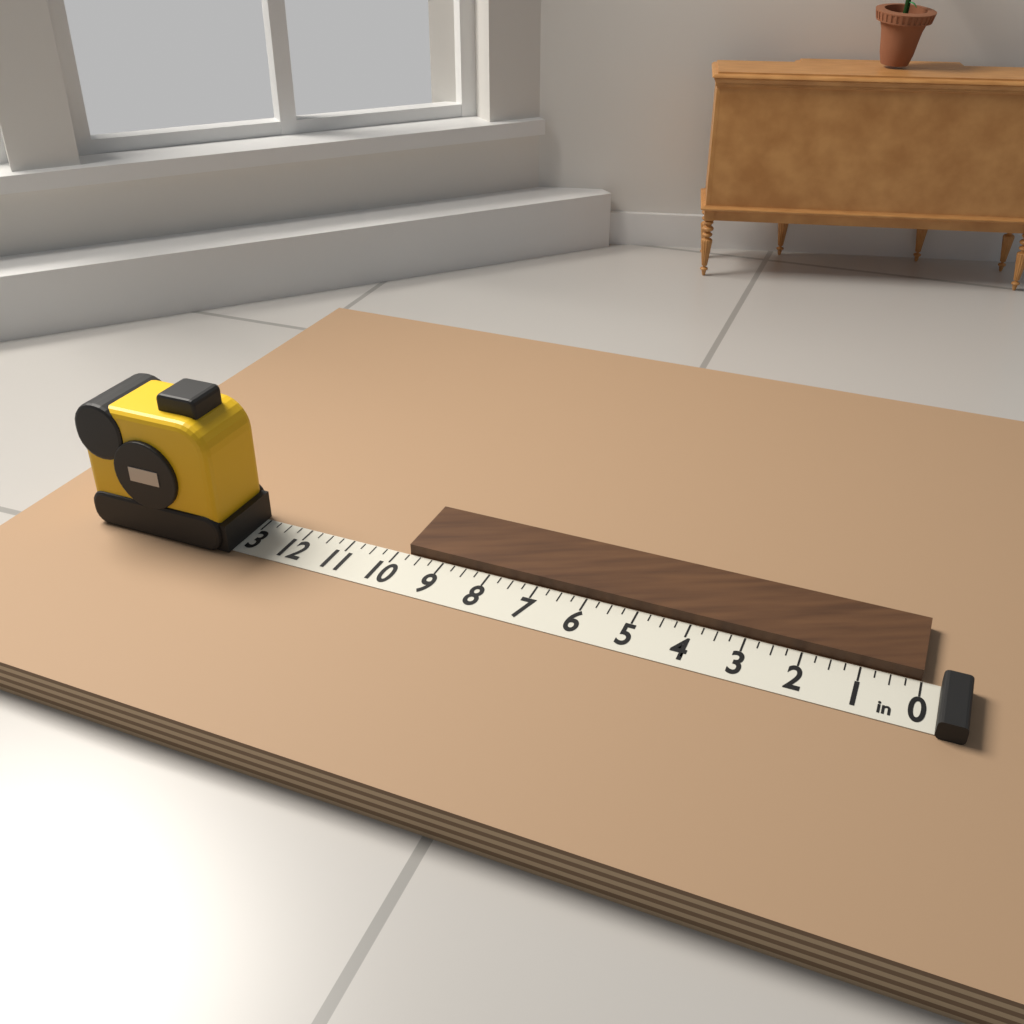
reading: 9.75 in
